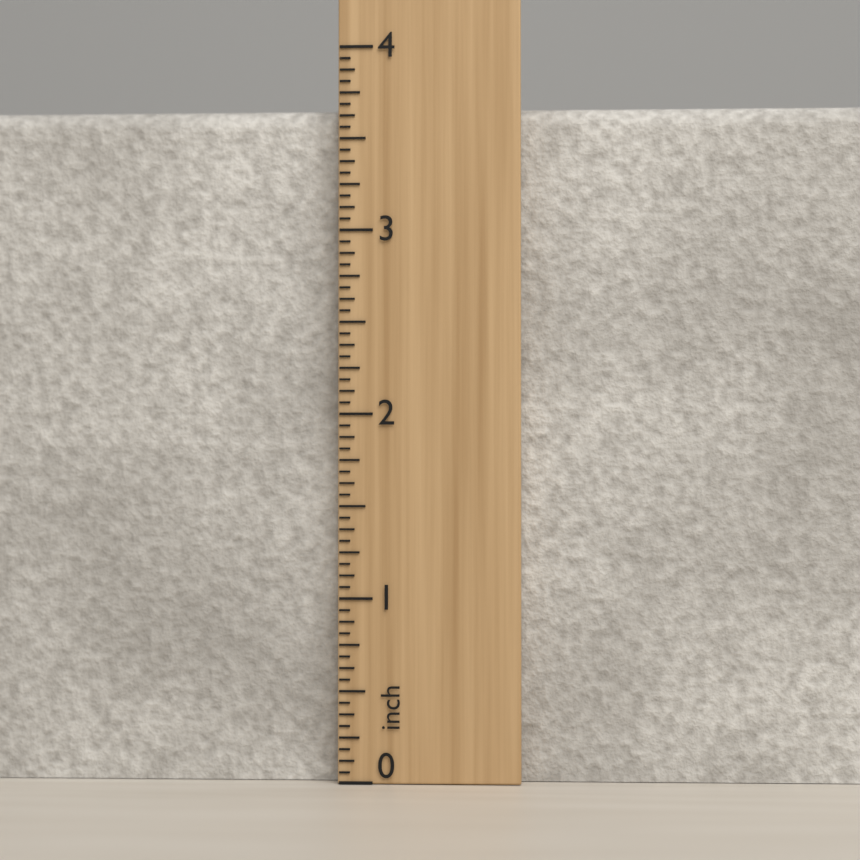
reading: 3.6875 inch
